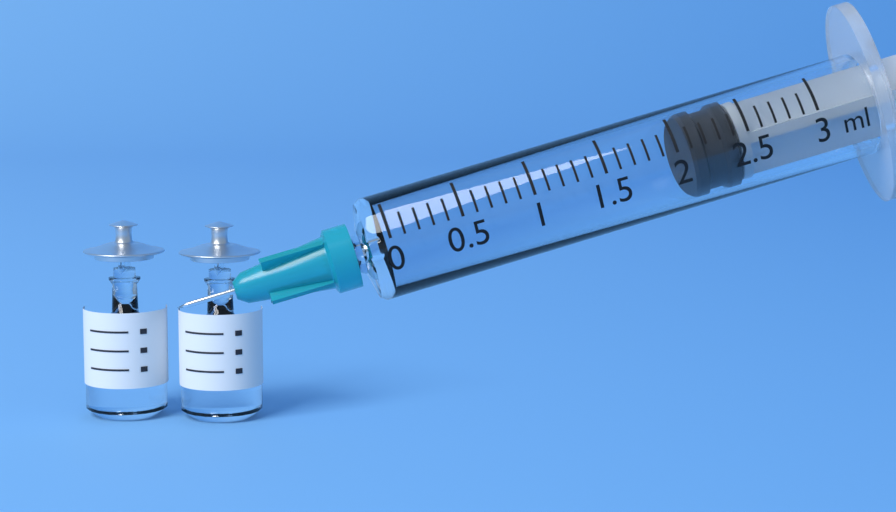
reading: 2.1 ml
